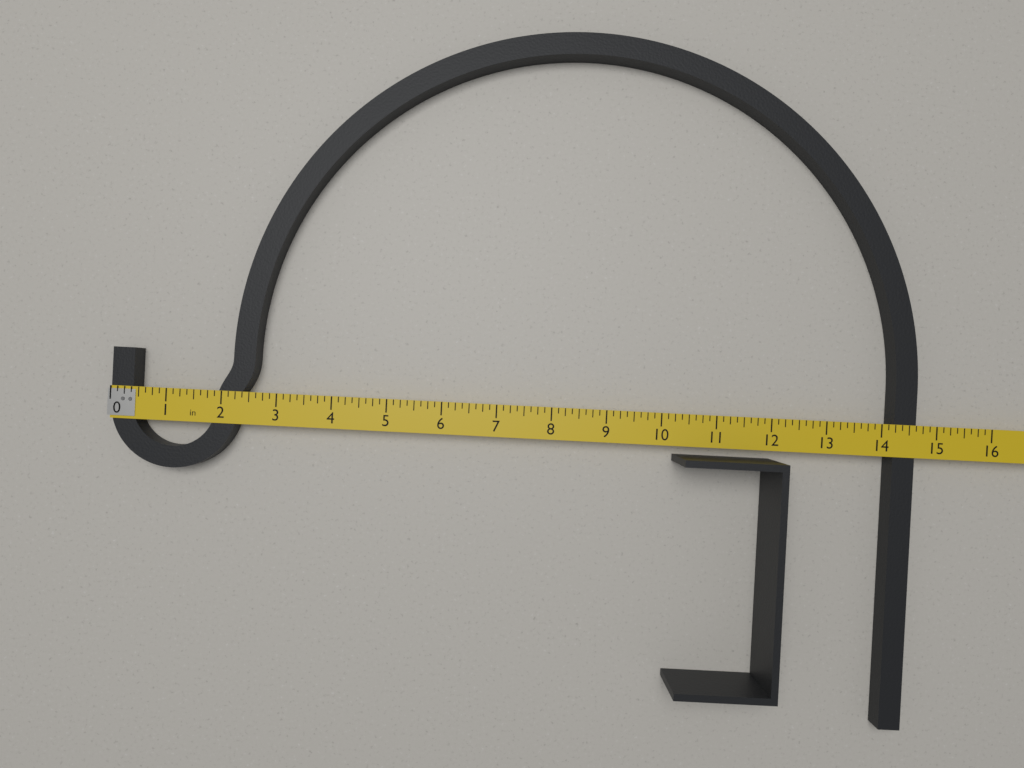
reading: 14.625 in
